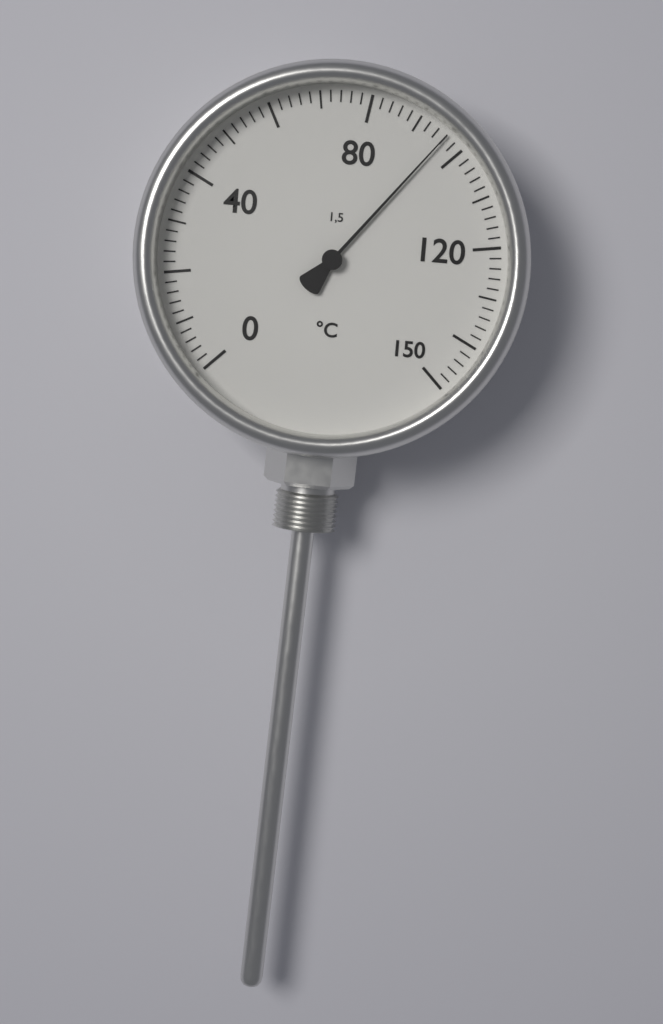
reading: 96 °C
